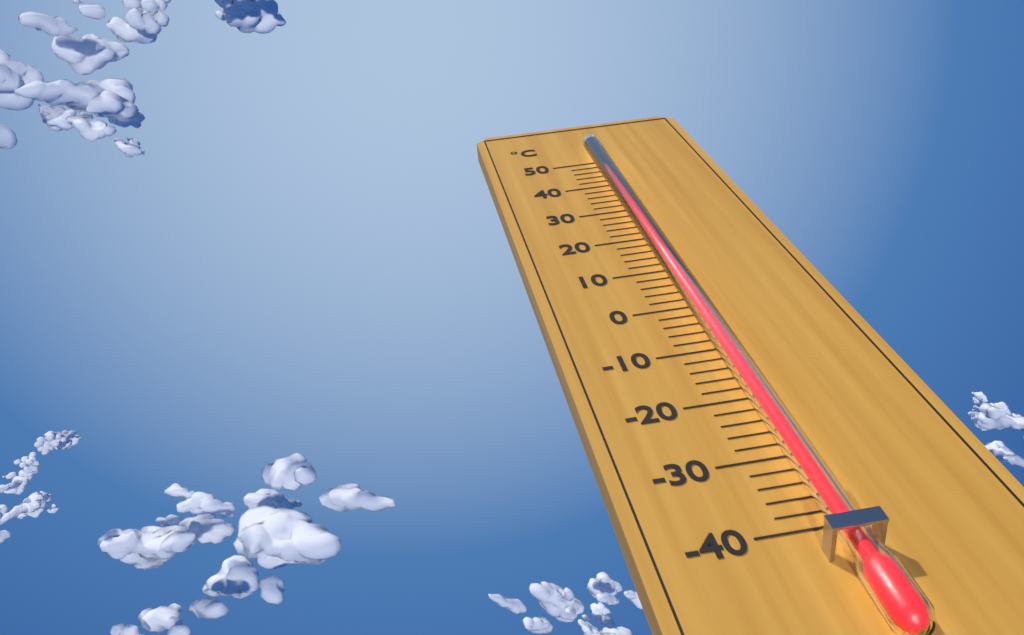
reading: 45 °C
